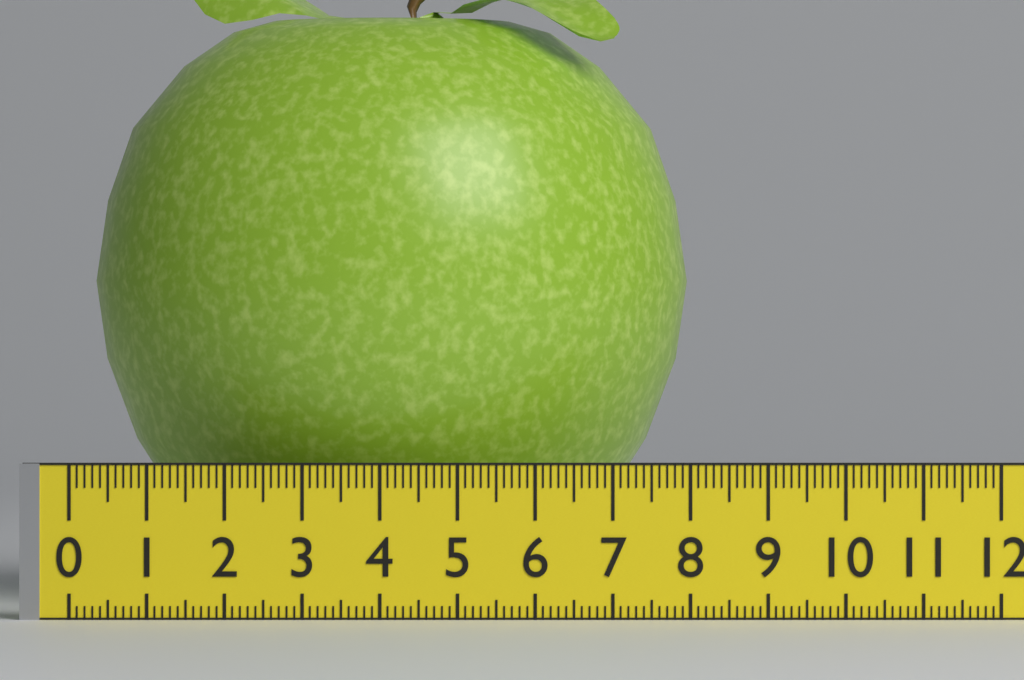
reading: 8.0 (no unit)
